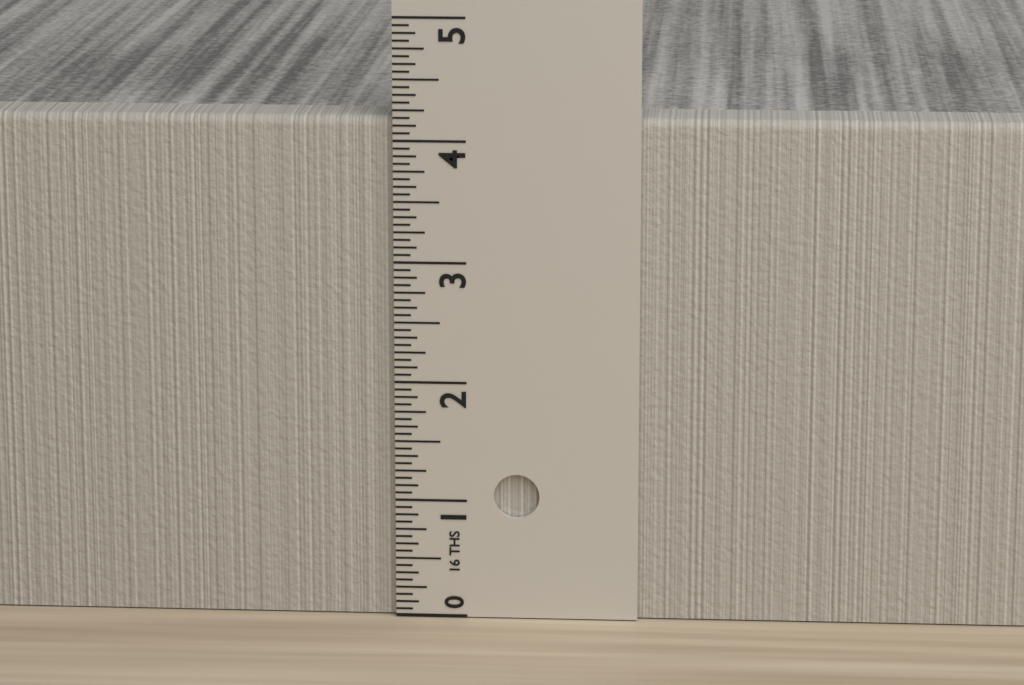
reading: 4.1875 in
